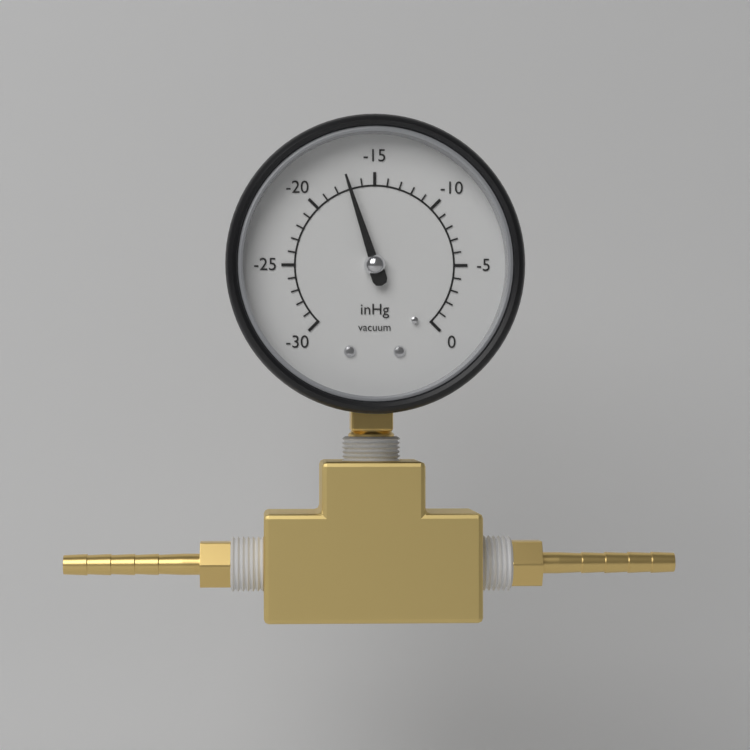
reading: -17 inHg
